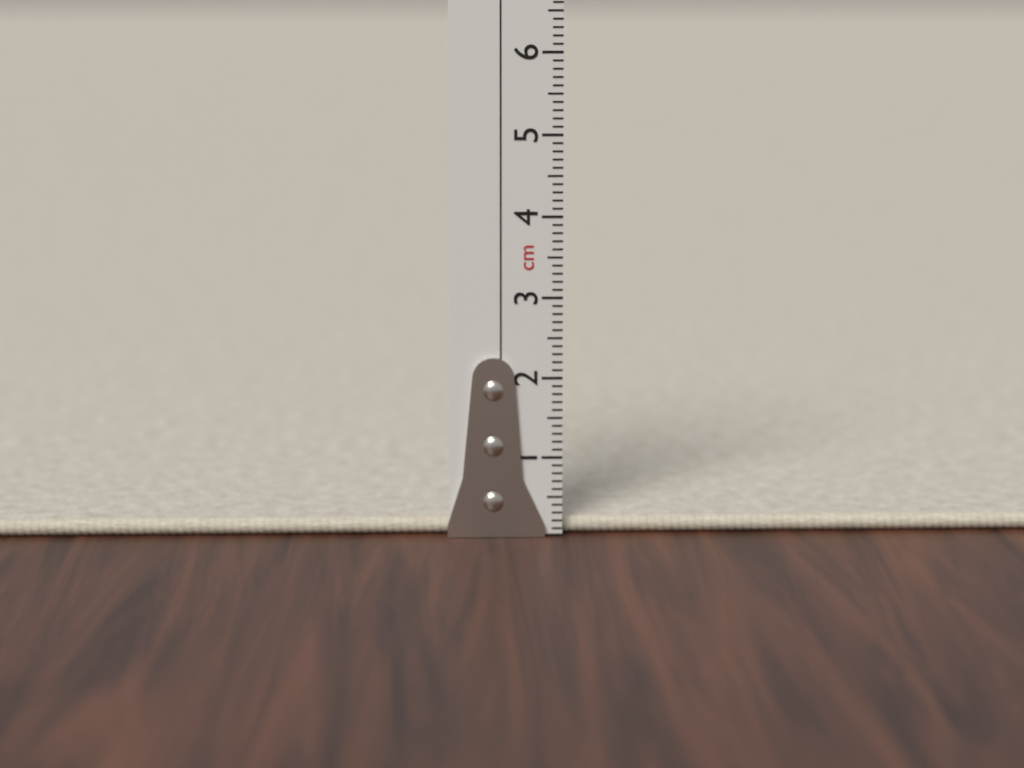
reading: 0.2 cm
